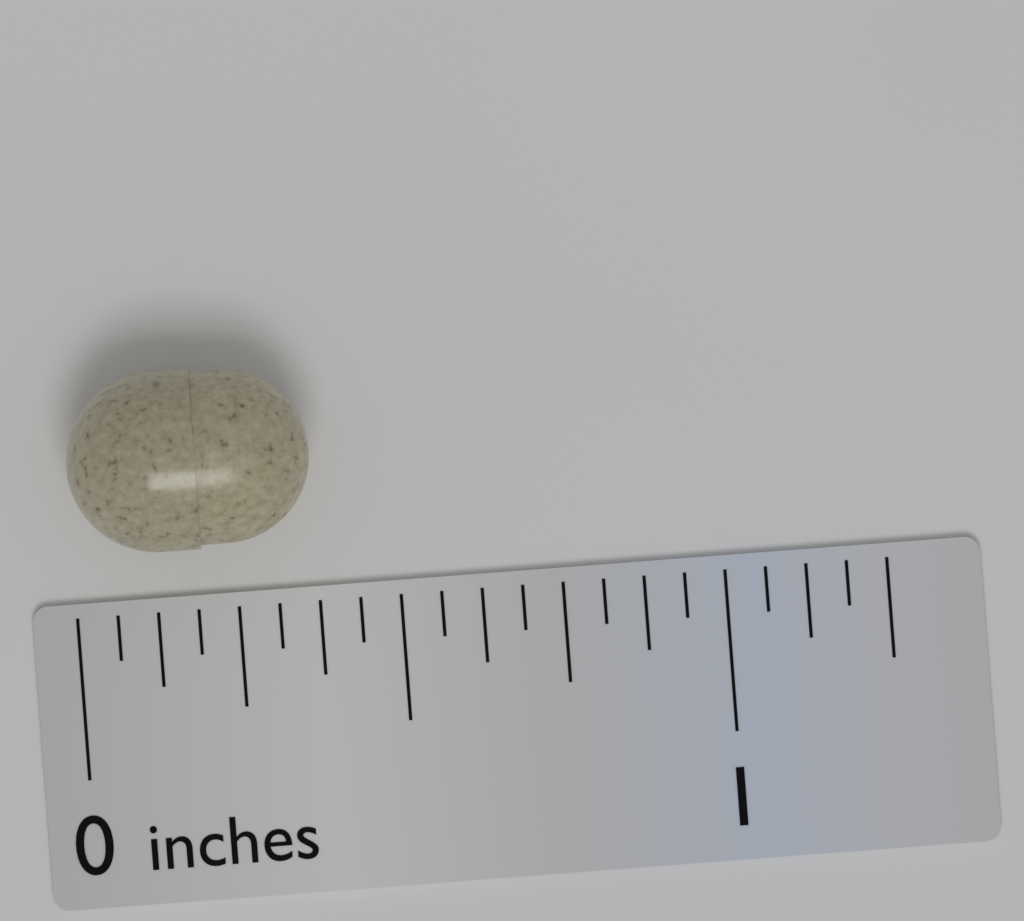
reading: 0.3750 in
